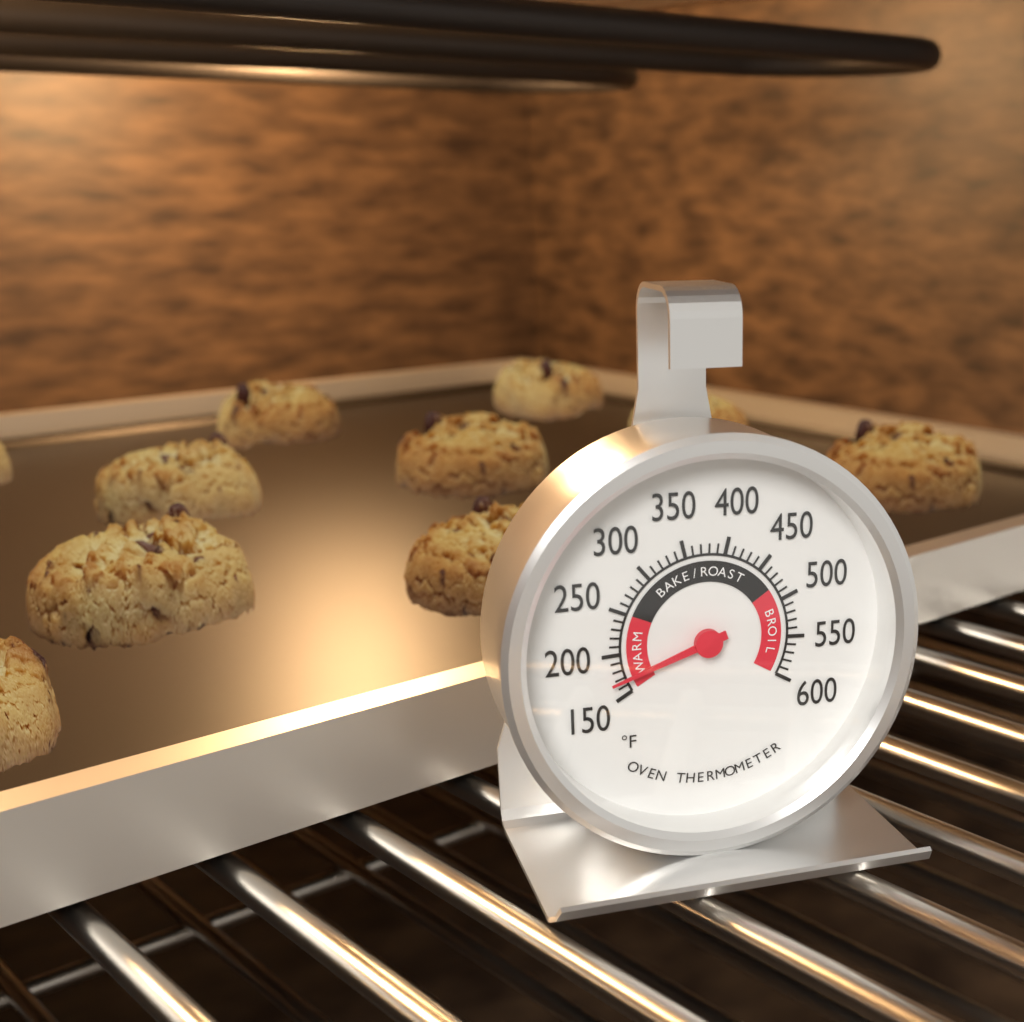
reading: 170 °F
